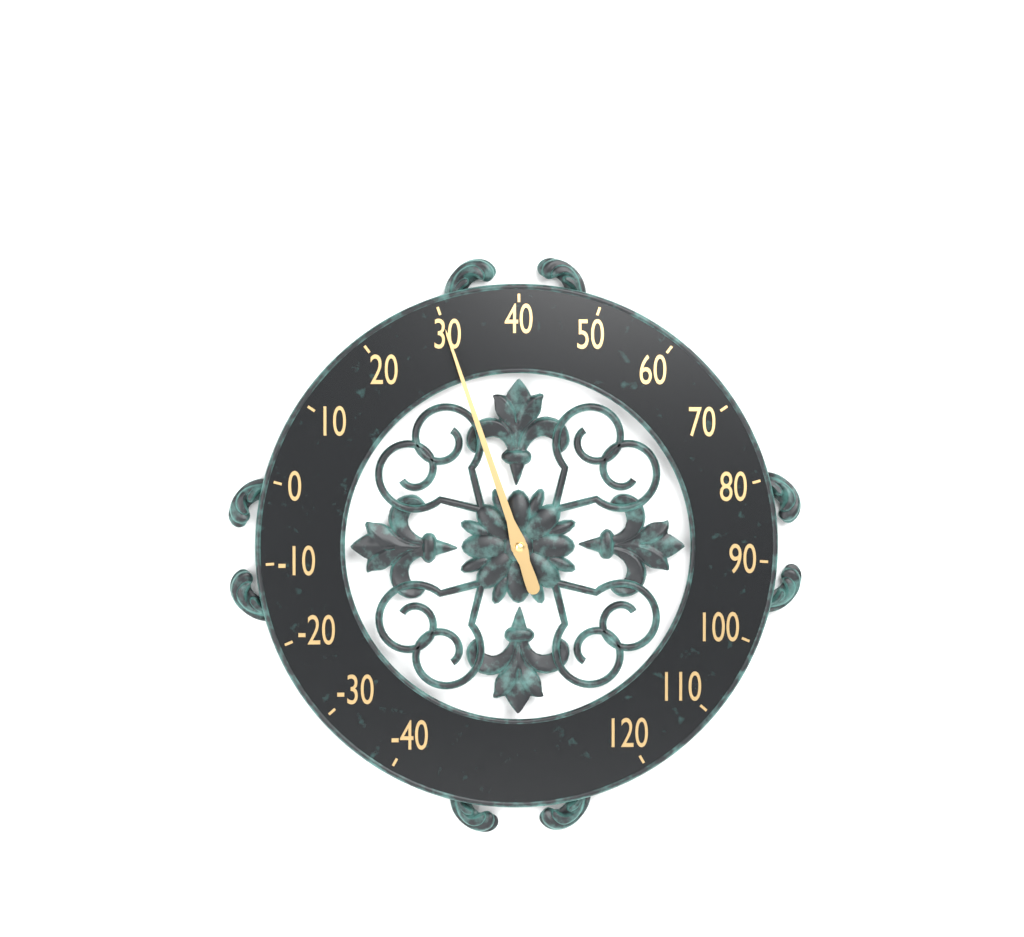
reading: 30 (no unit)
